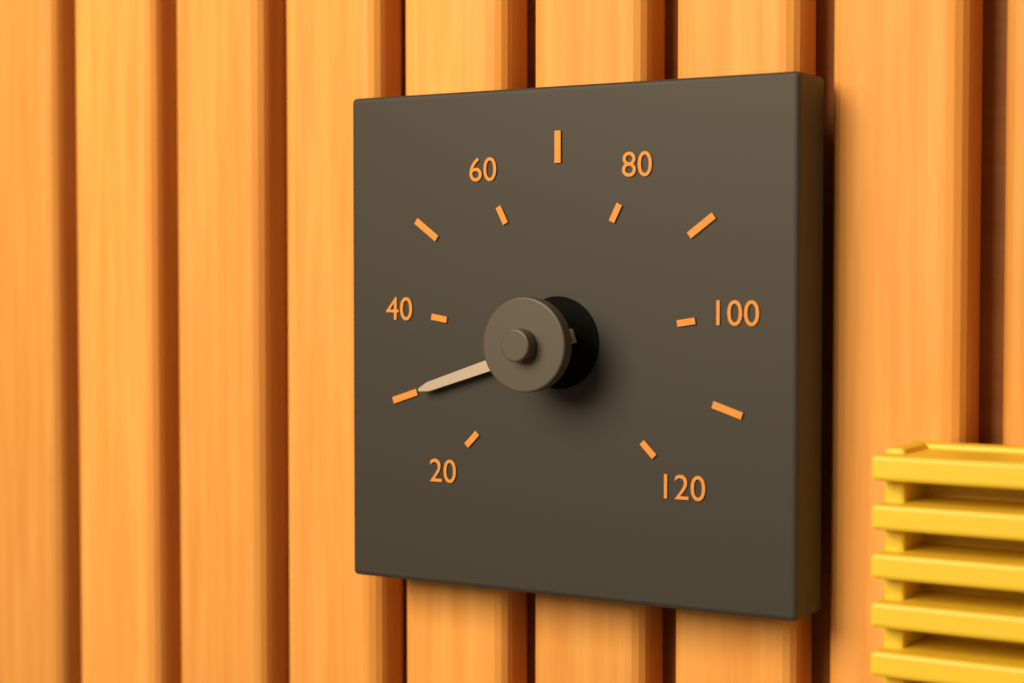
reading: 30 (no unit)
